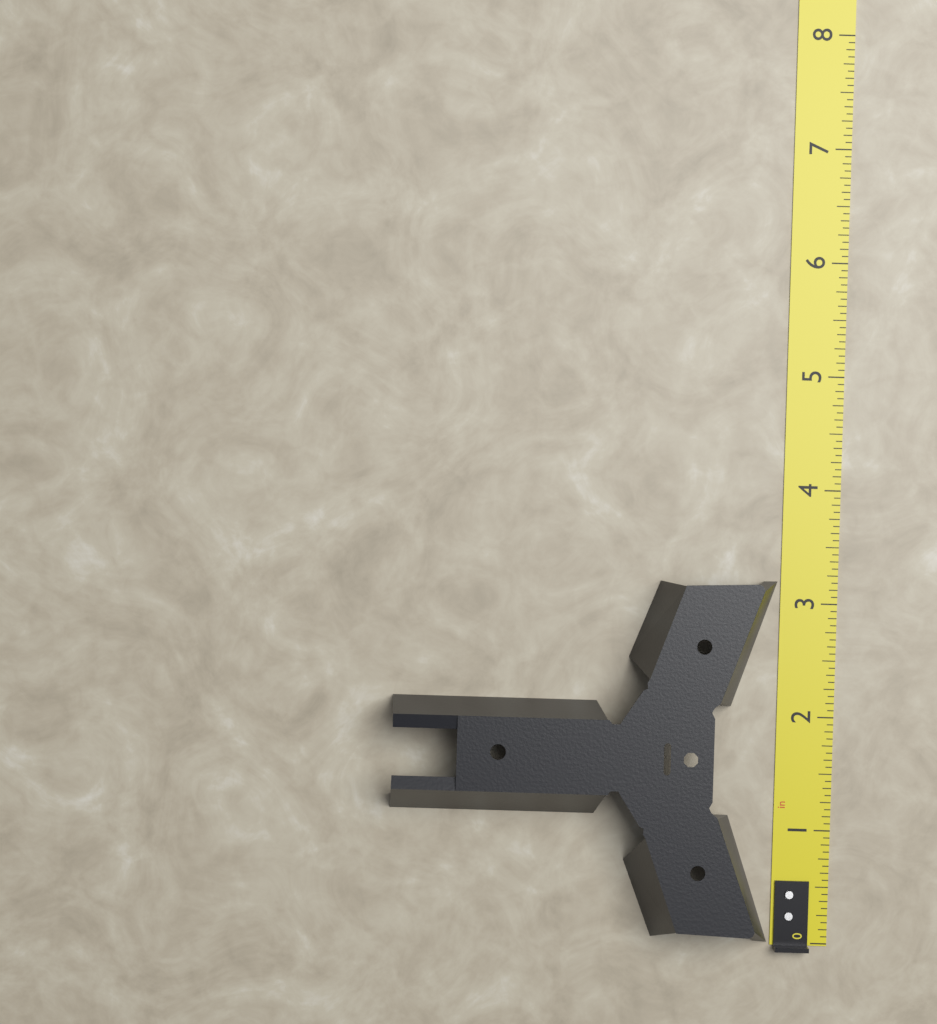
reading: 3.1875 in
